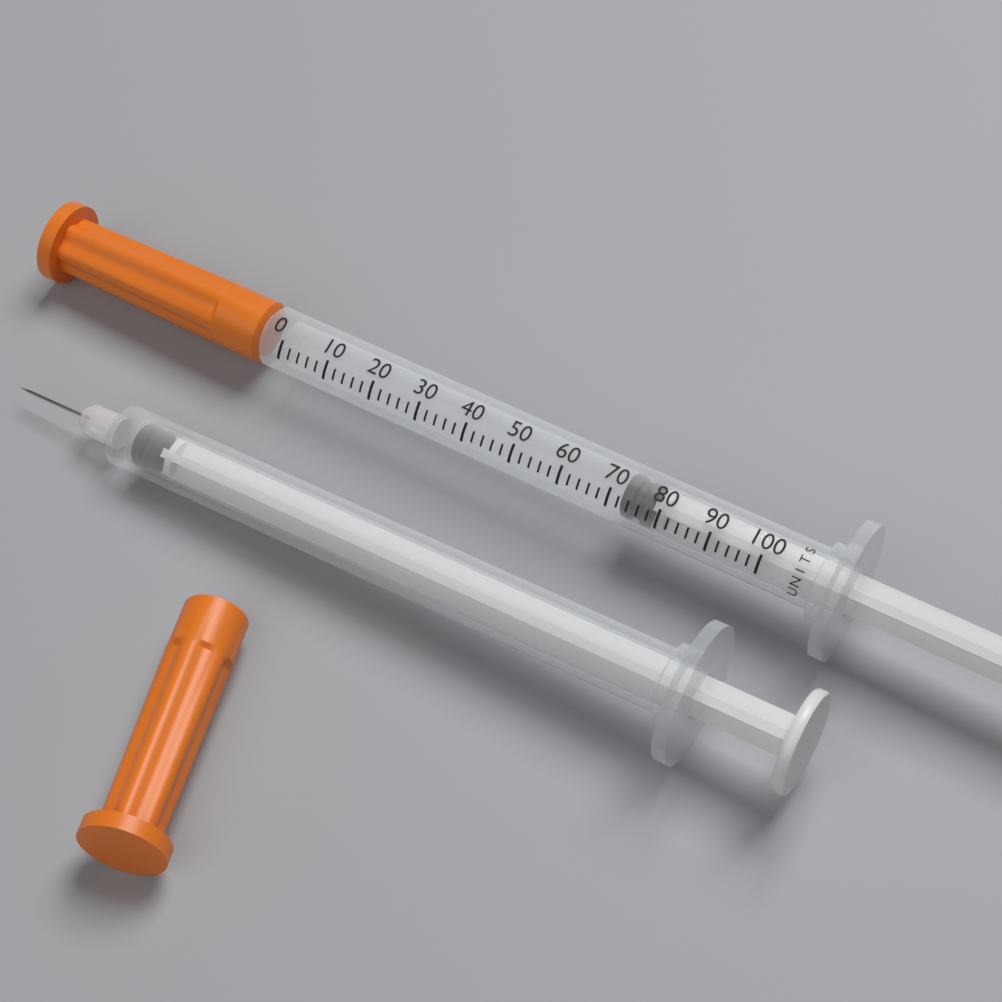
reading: 72 units
